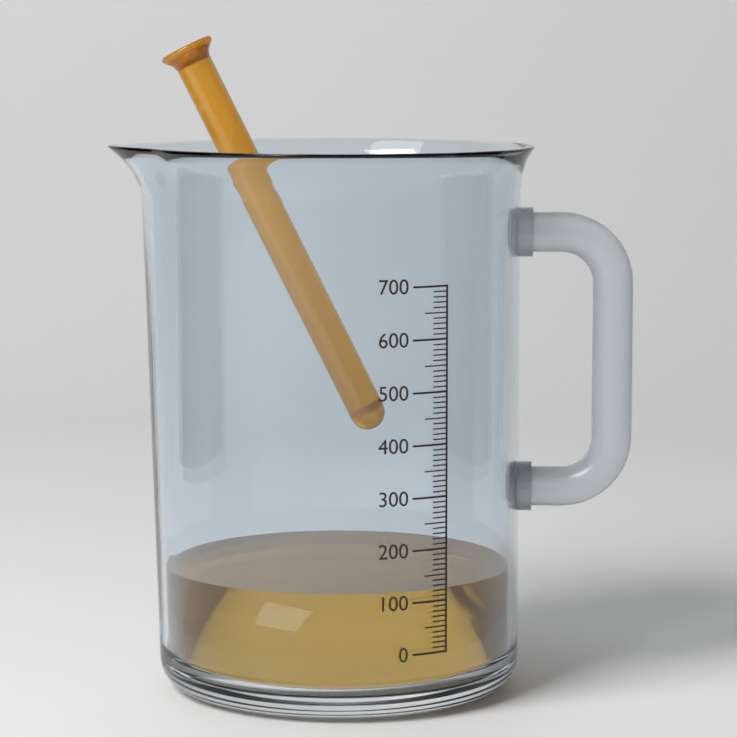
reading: 120 (no unit)
